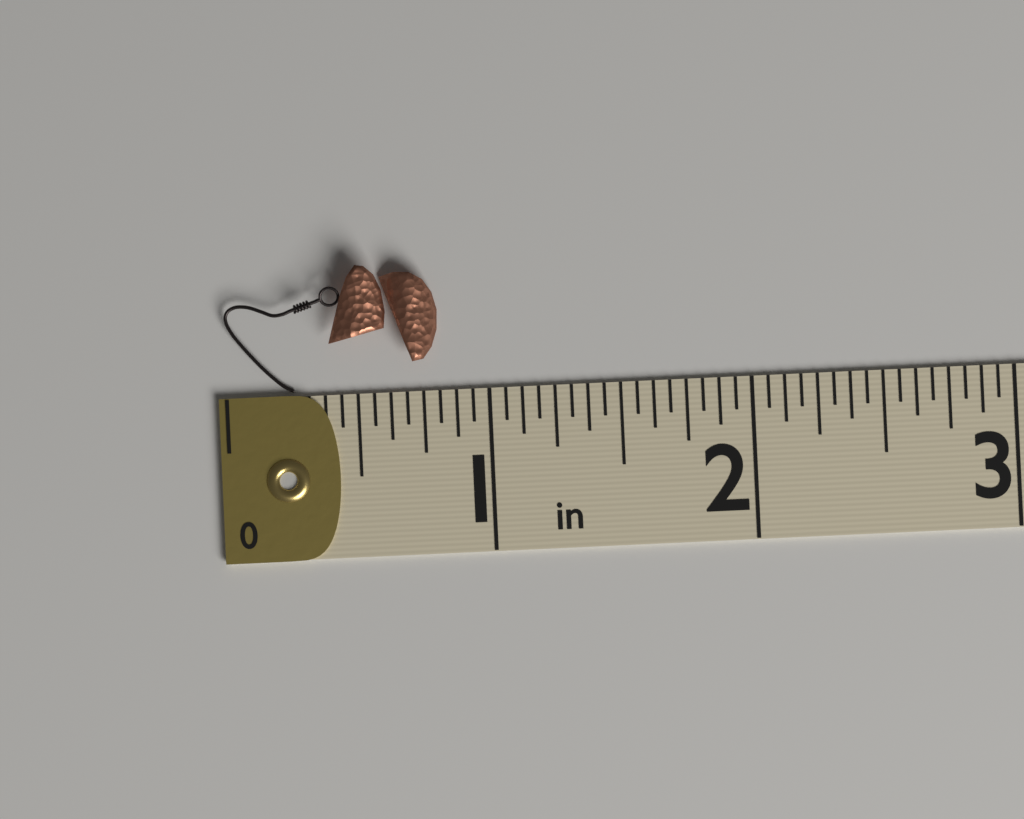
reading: 0.8125 in
